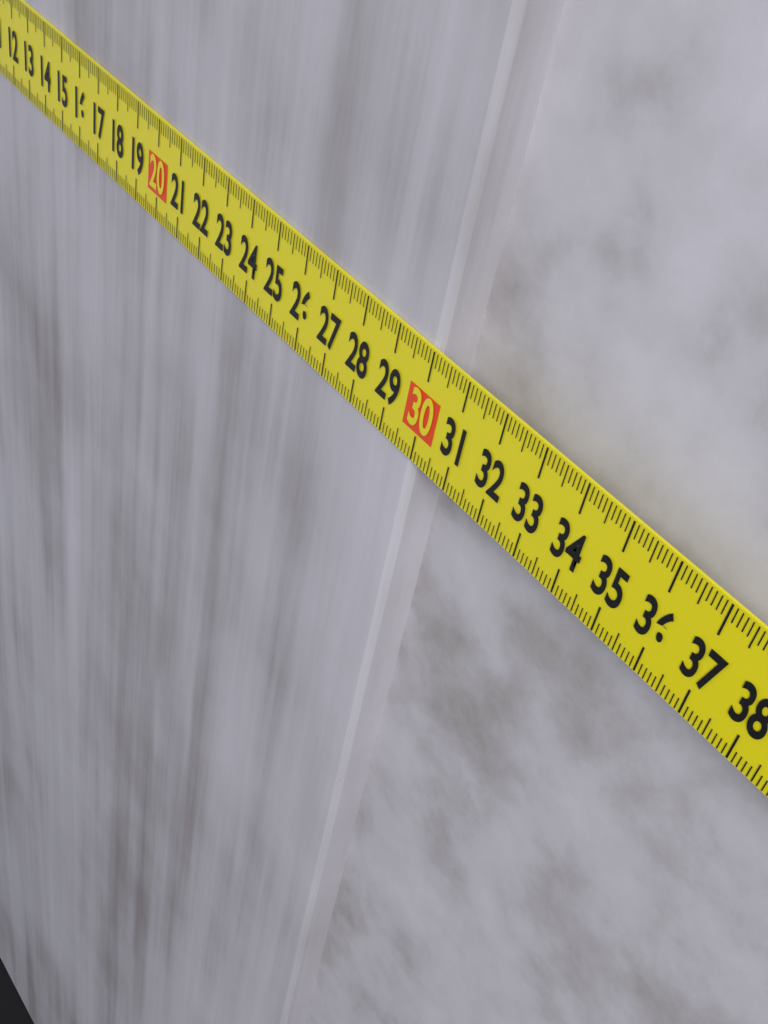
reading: 30.0 cm
